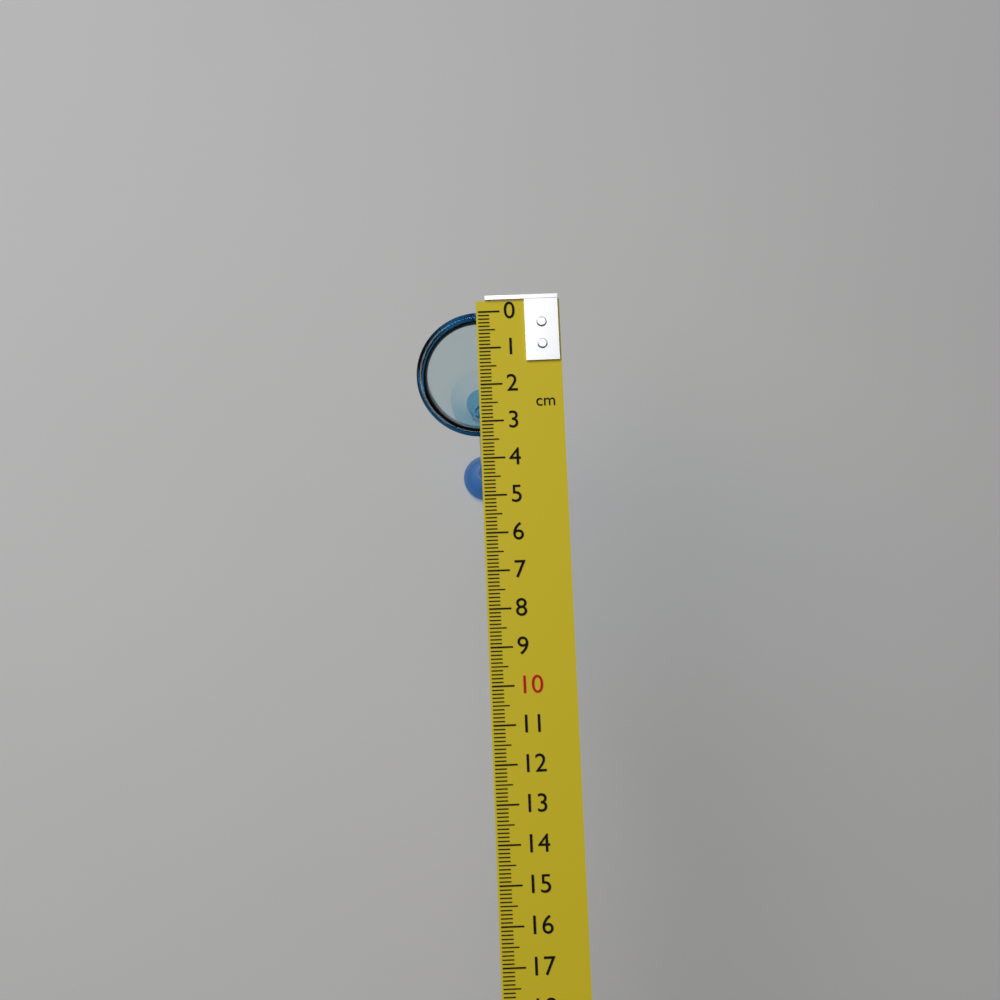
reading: 3.4 cm
